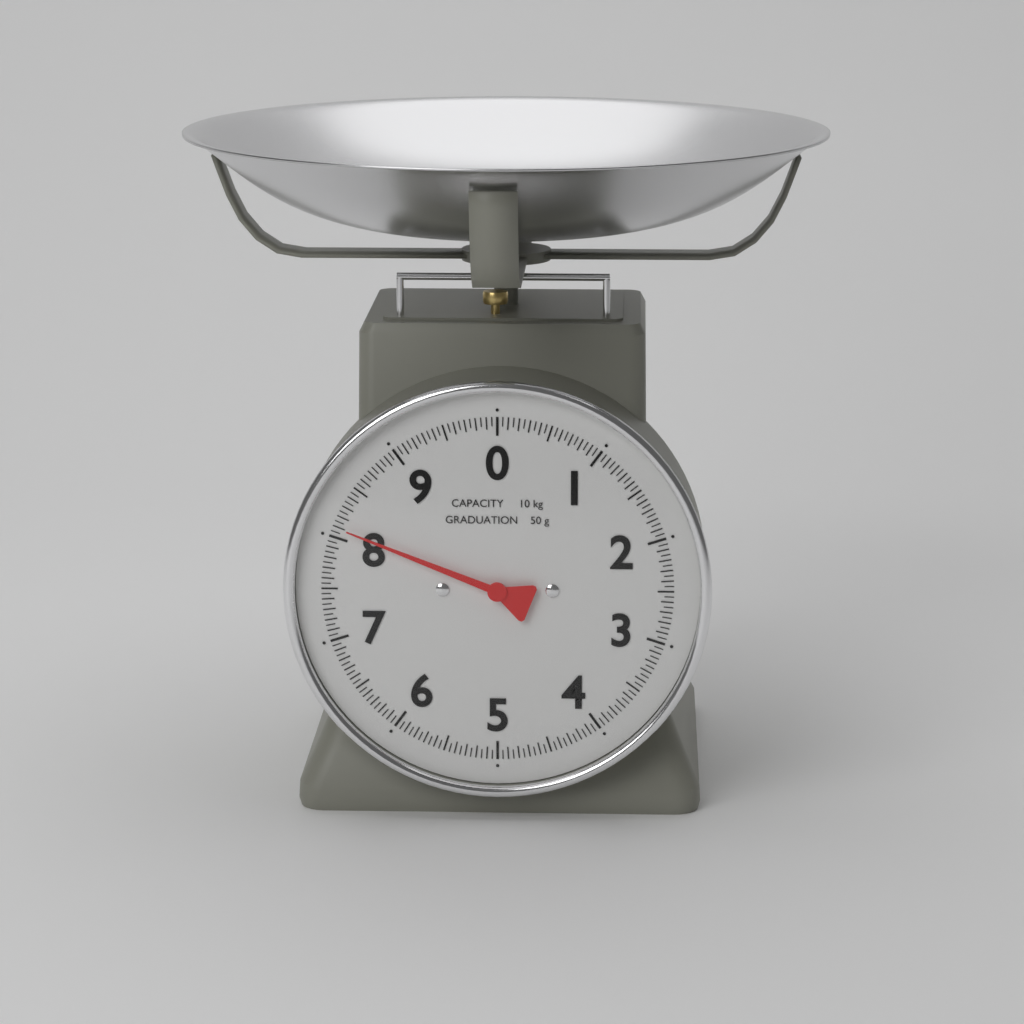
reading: 8.10 kg
